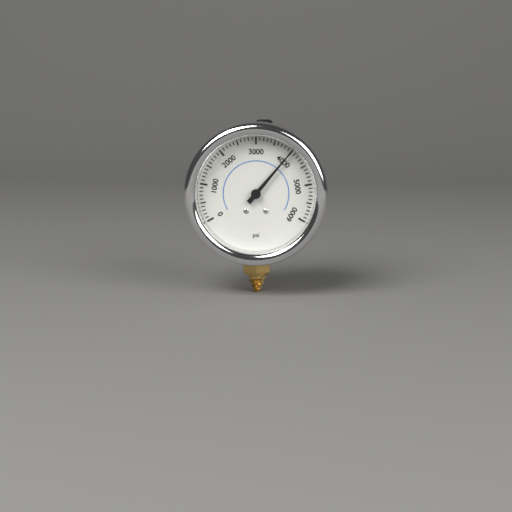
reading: 4000 psi
